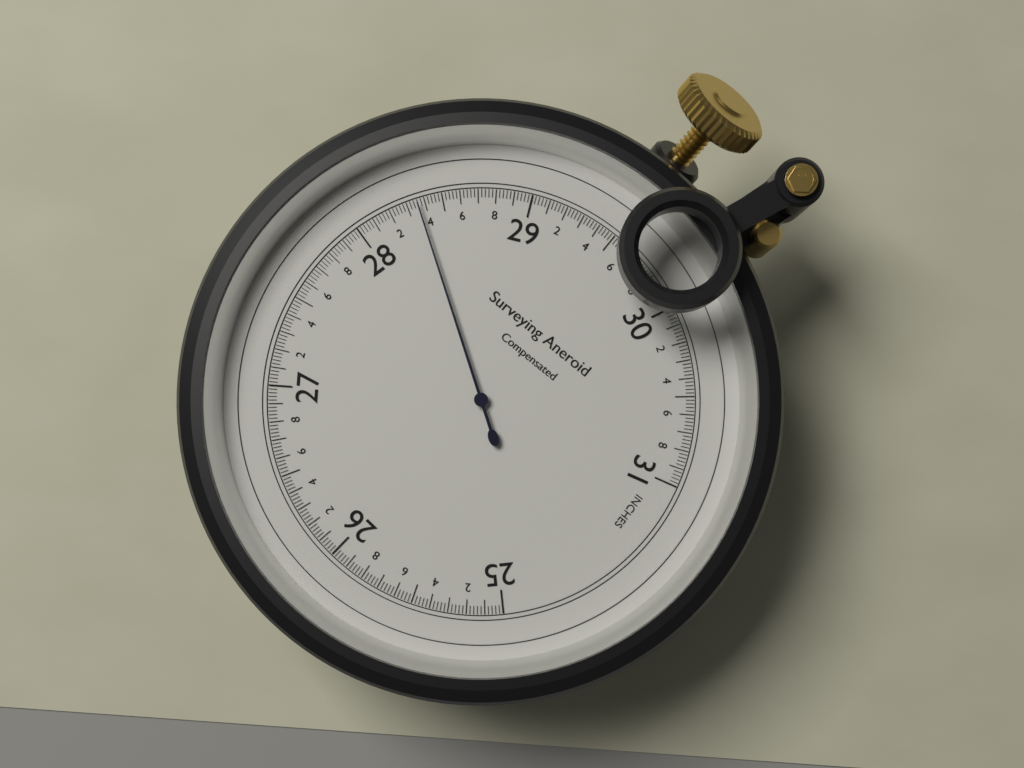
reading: 28.36 inches
